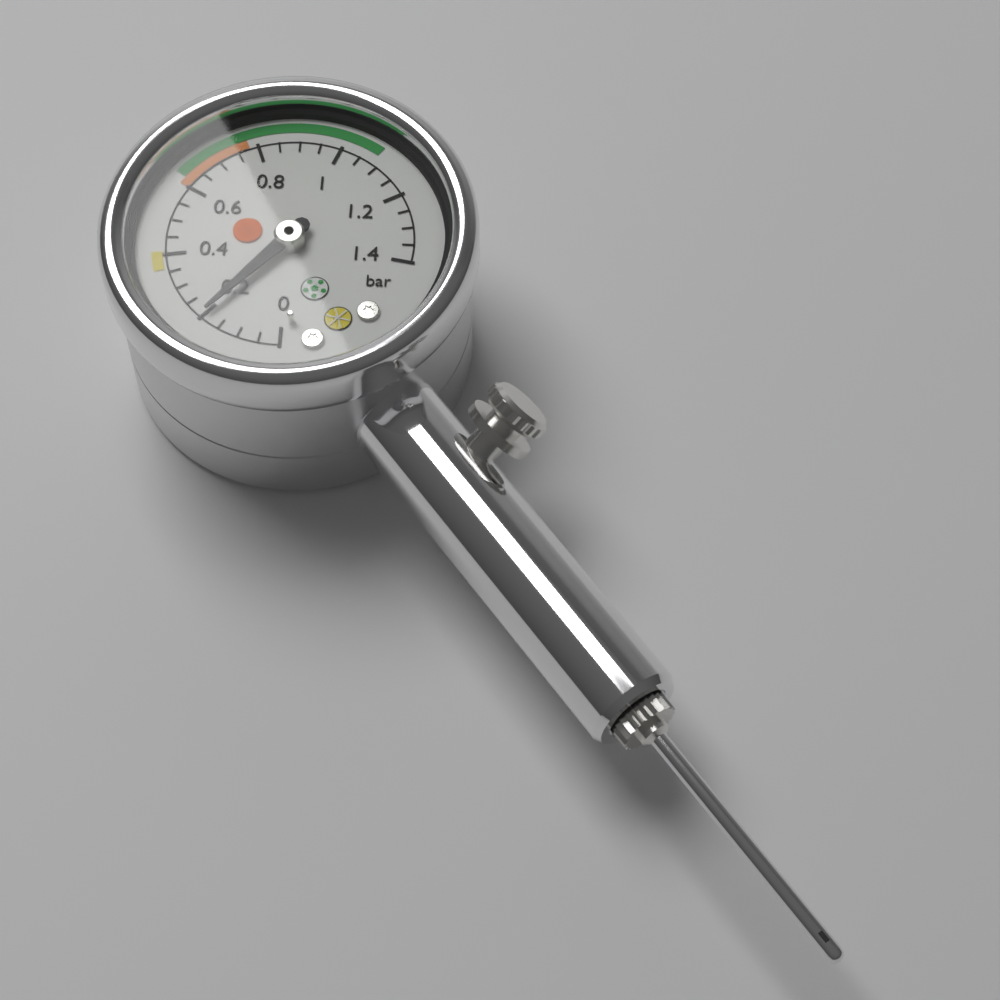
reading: 0.20 bar
